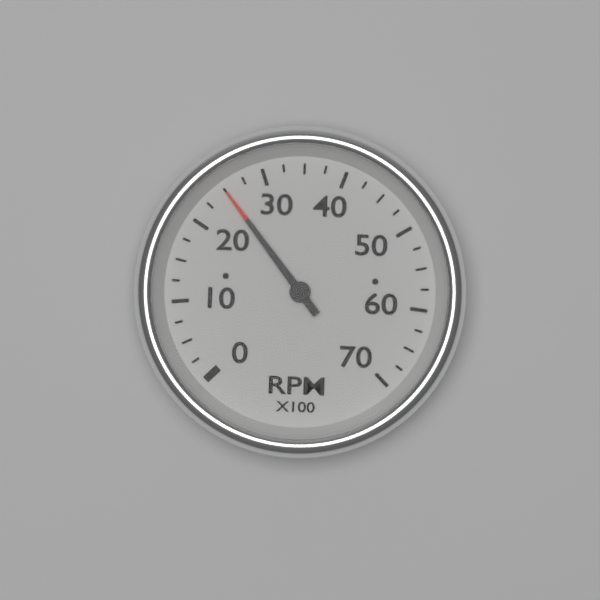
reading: 2500 RPM
